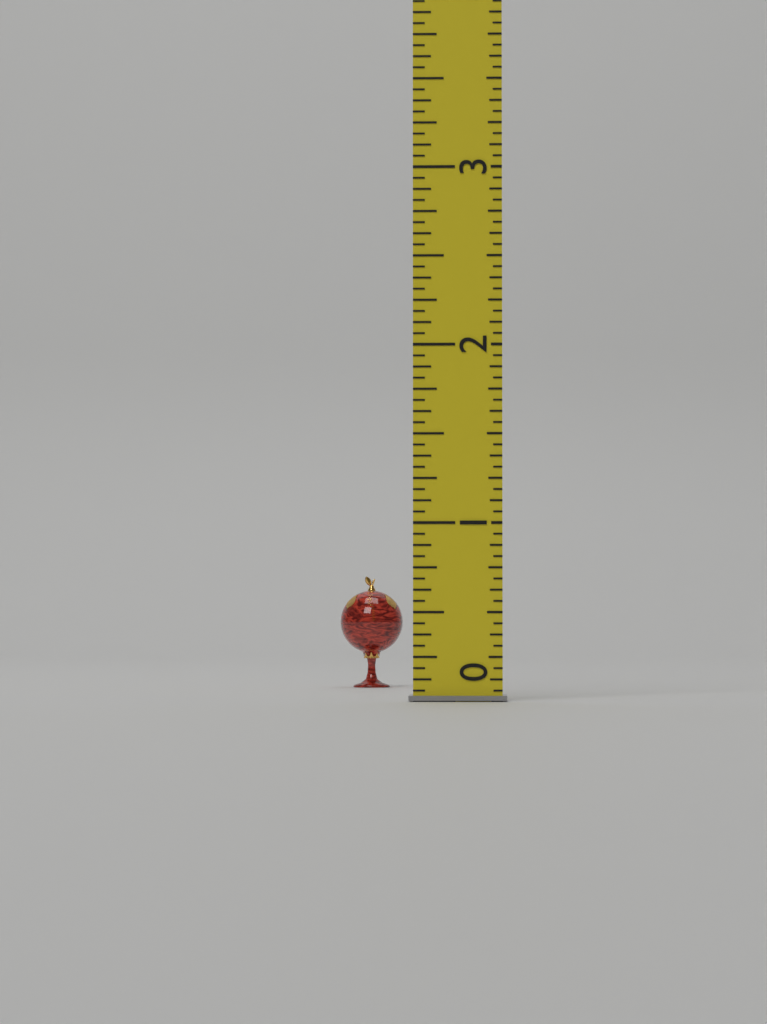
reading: 0.7500 (no unit)
